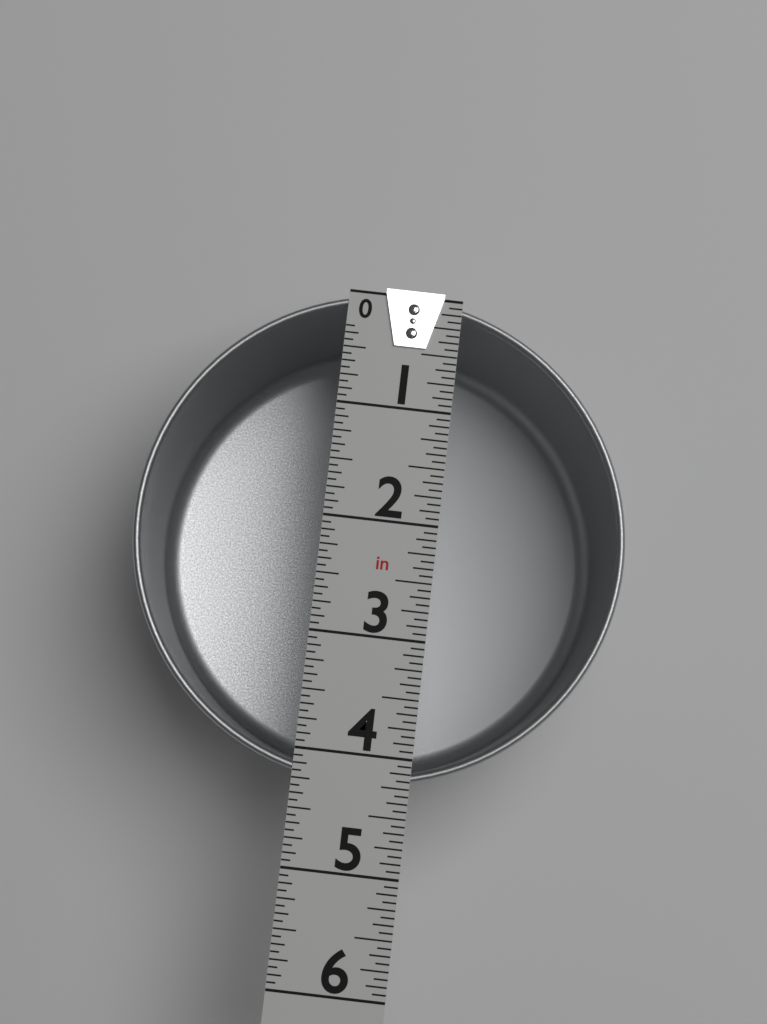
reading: 4.2500 in
